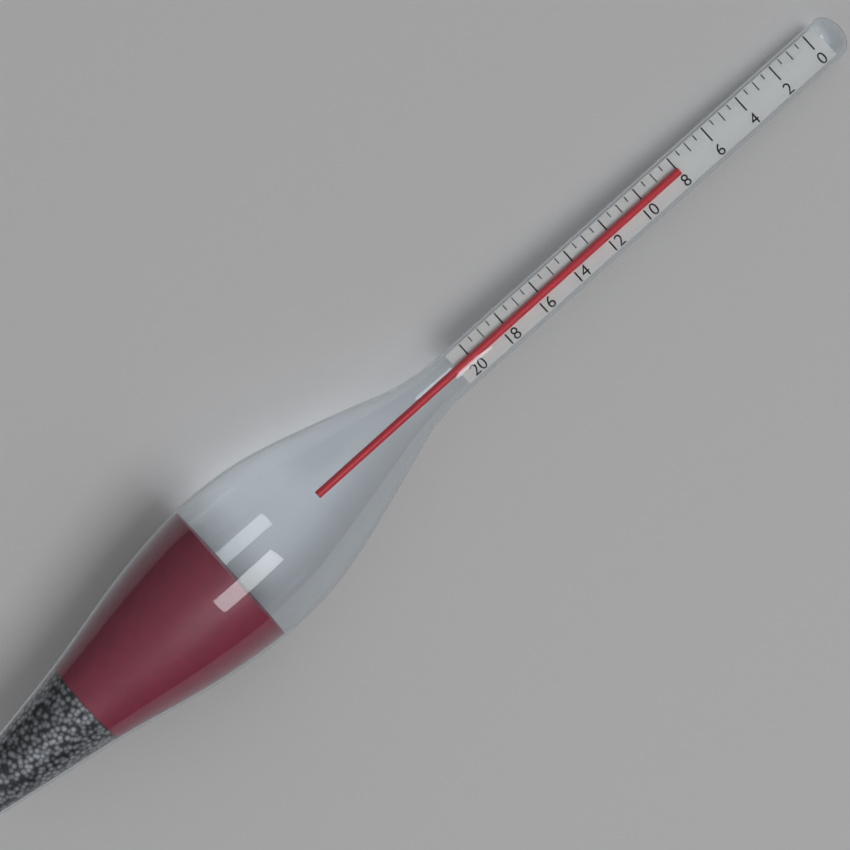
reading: 8.0 (no unit)
